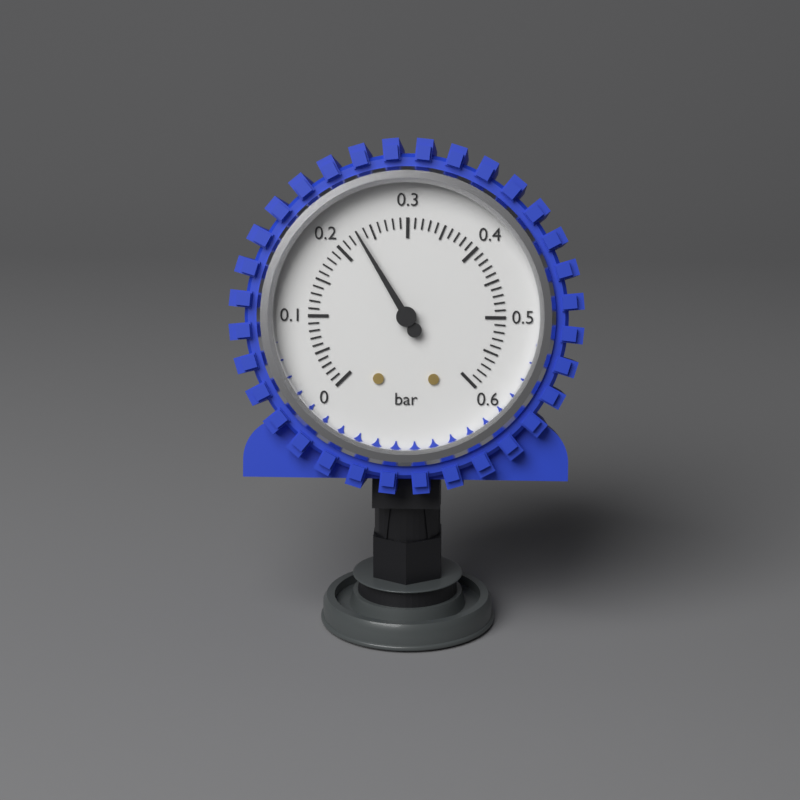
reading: 0.23 bar
